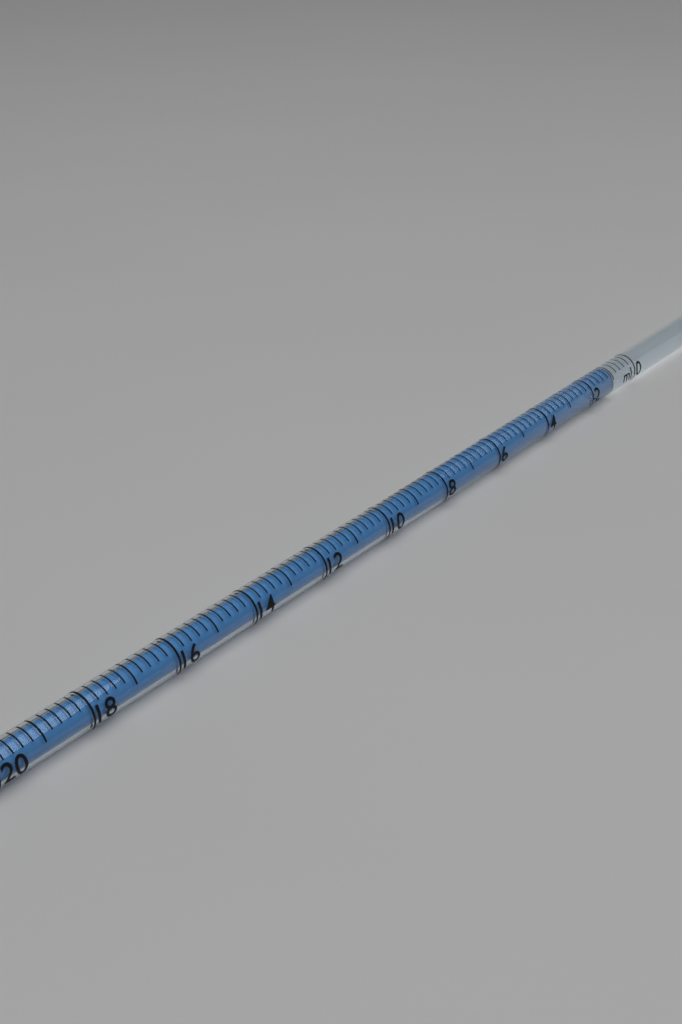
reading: 1.0 ml
